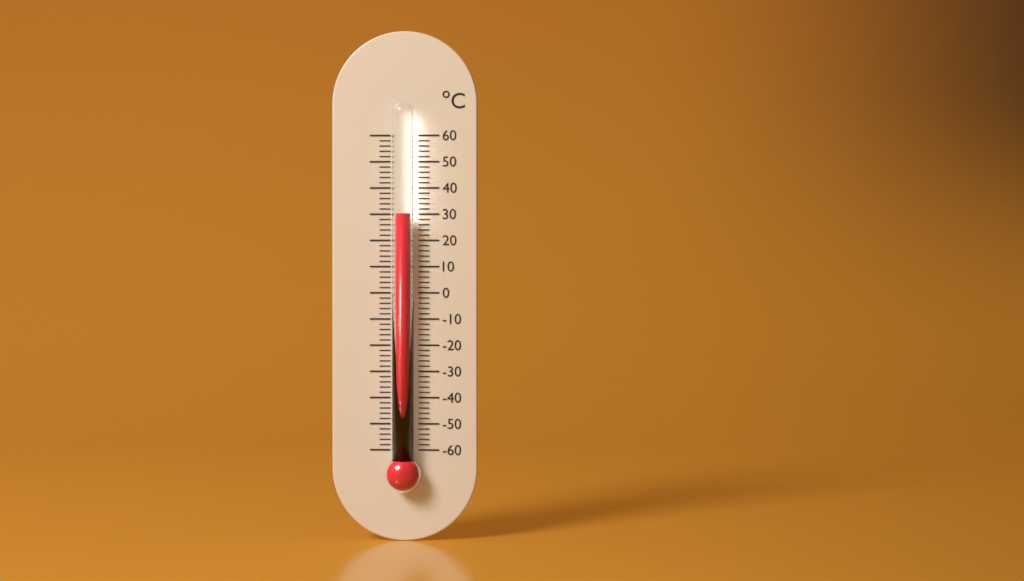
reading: 30 °C
